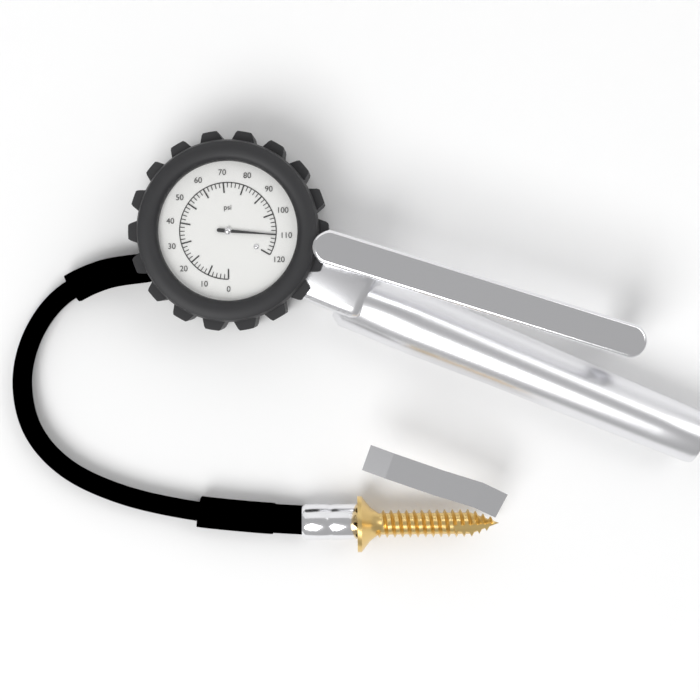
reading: 110 psi
